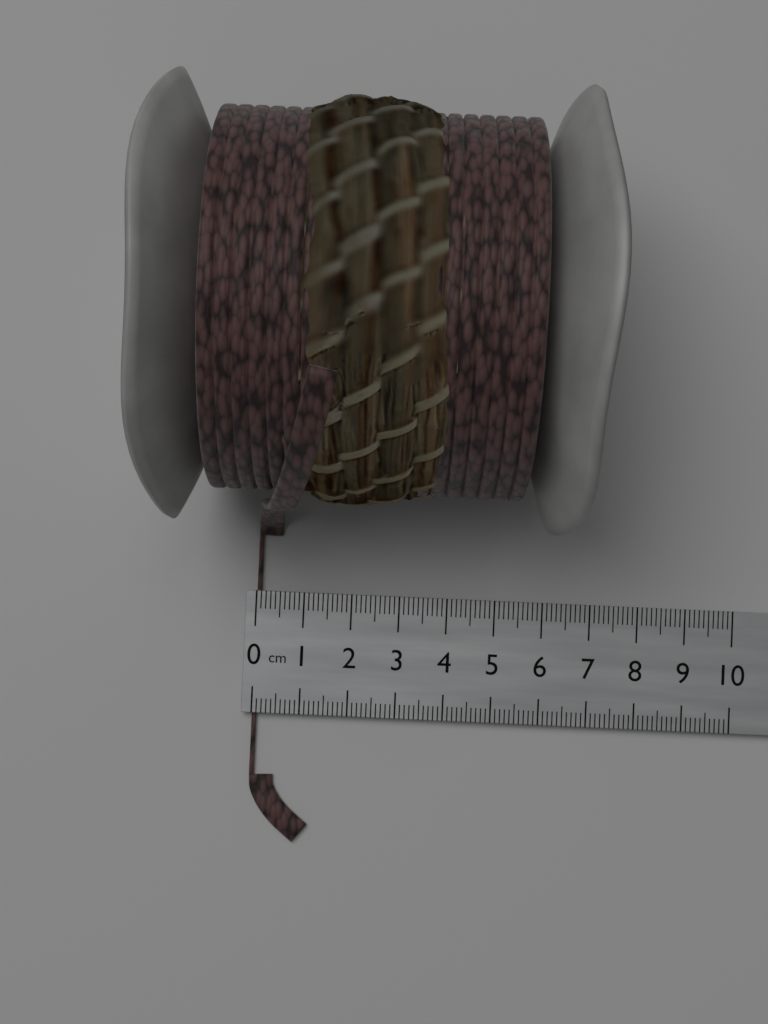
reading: 0.1 cm
